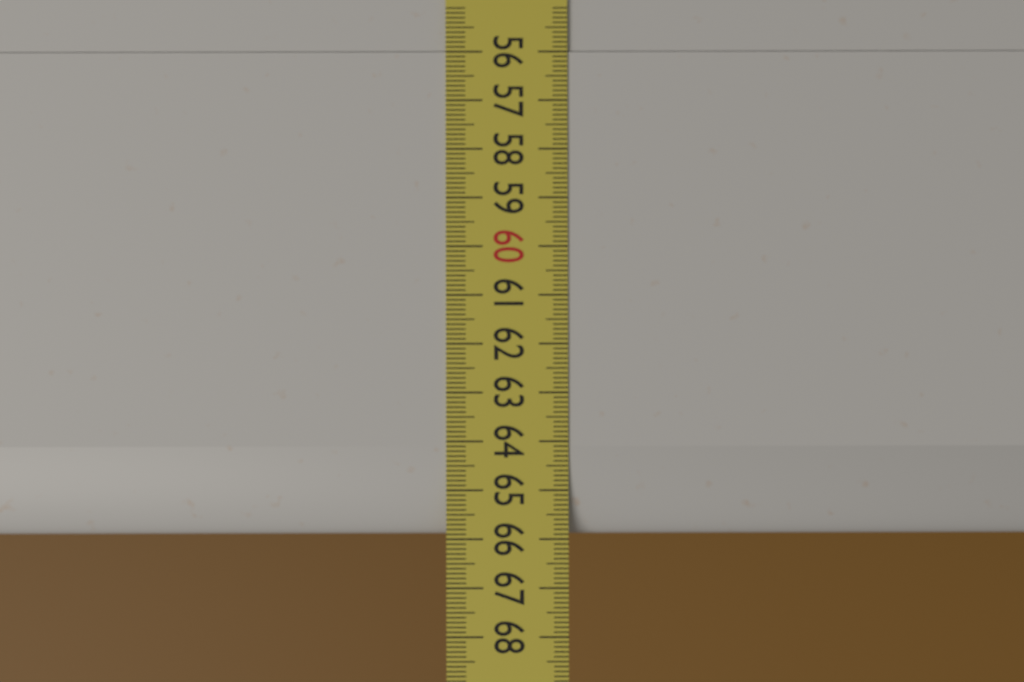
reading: 65.9 (no unit)
